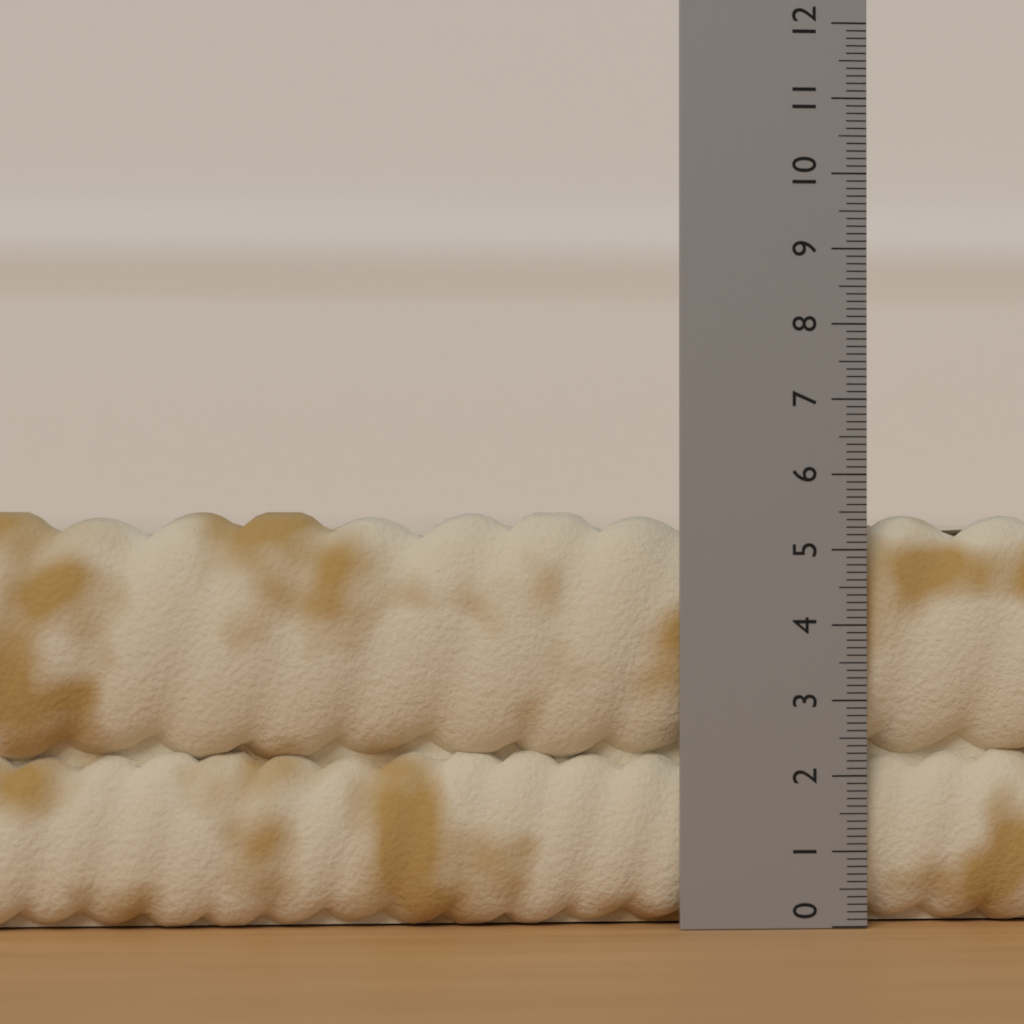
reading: 5.5 (no unit)
